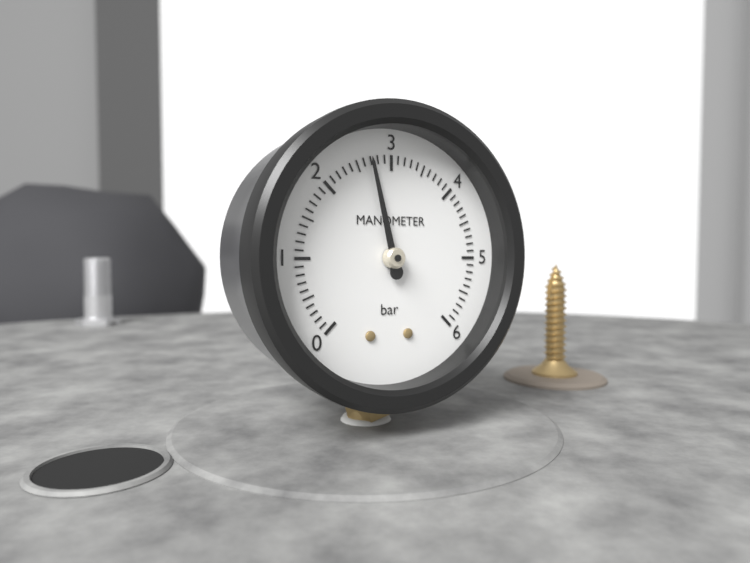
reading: 2.7 bar
